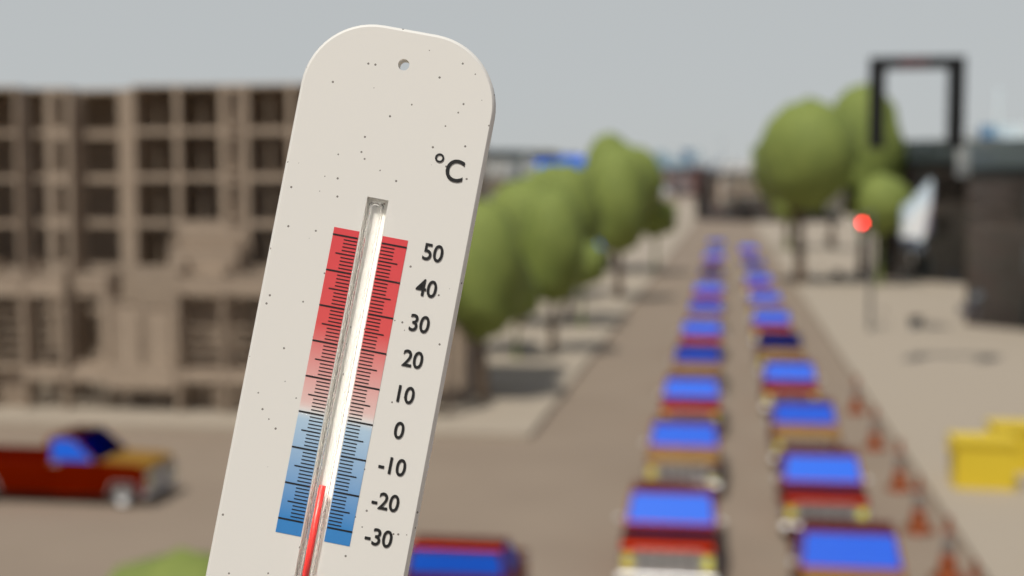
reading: -19 °C
